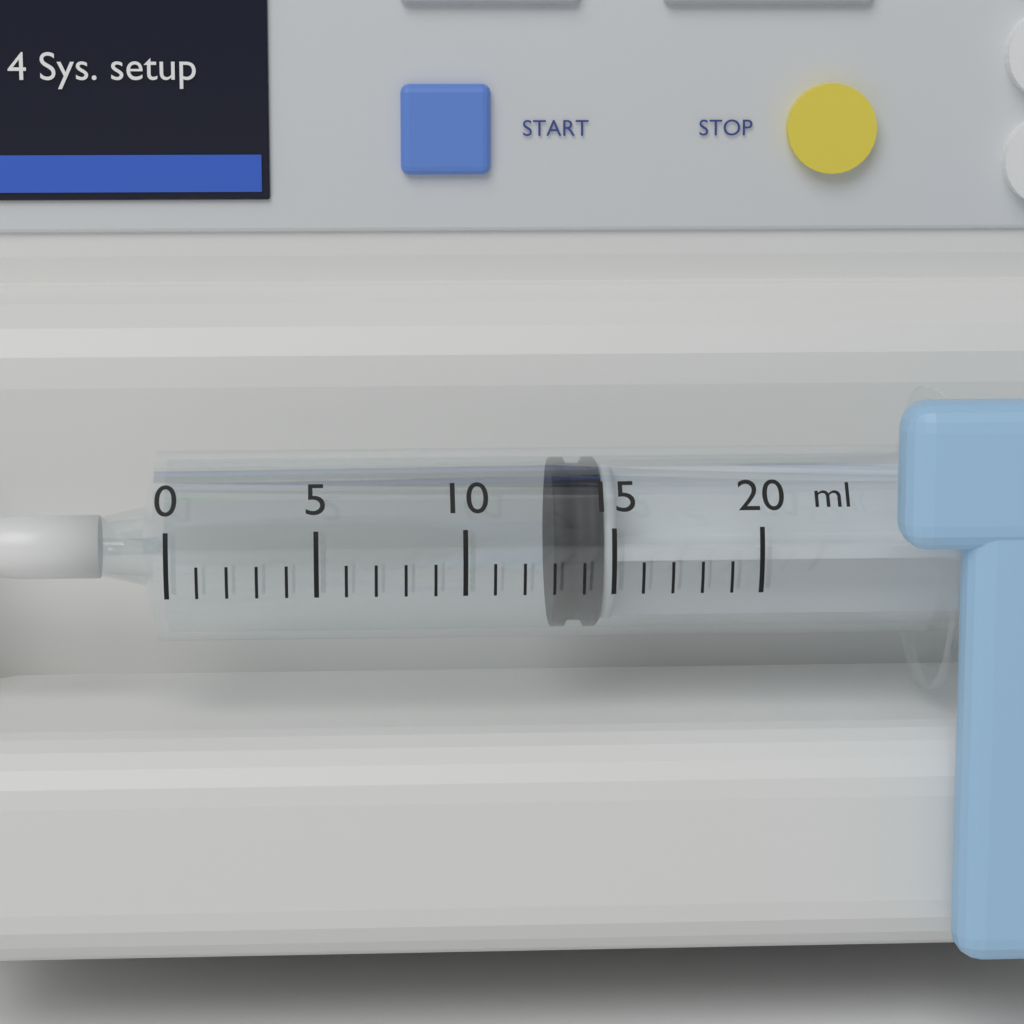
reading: 13 ml
